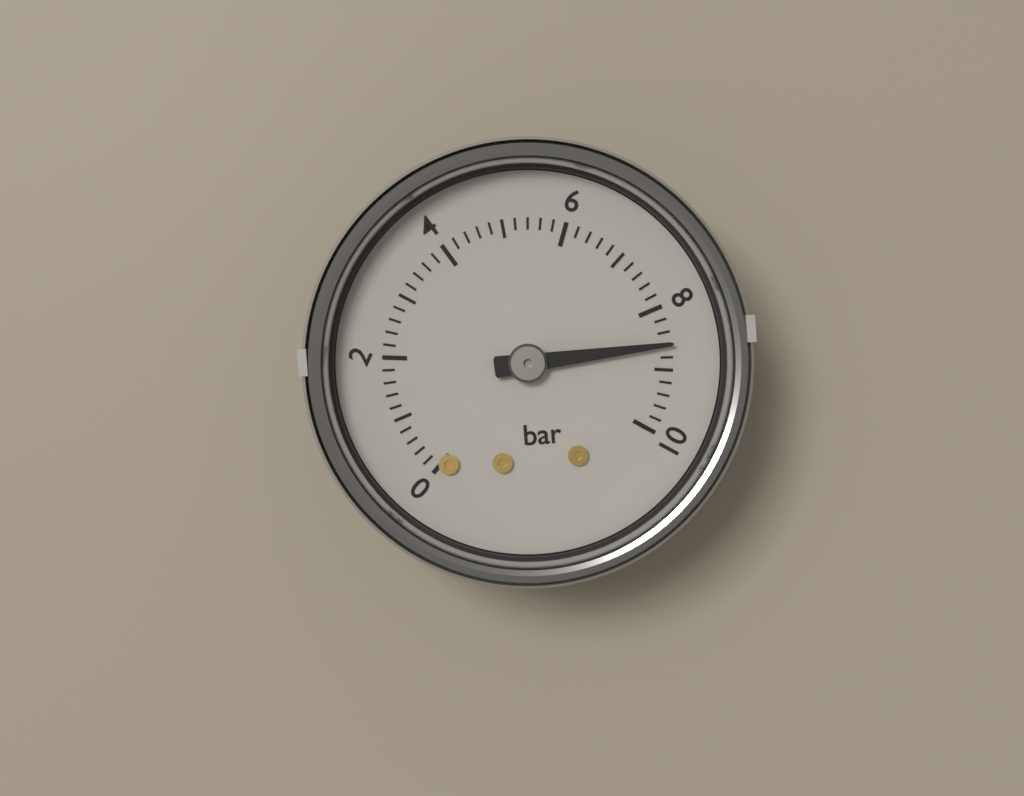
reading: 8.6 bar
